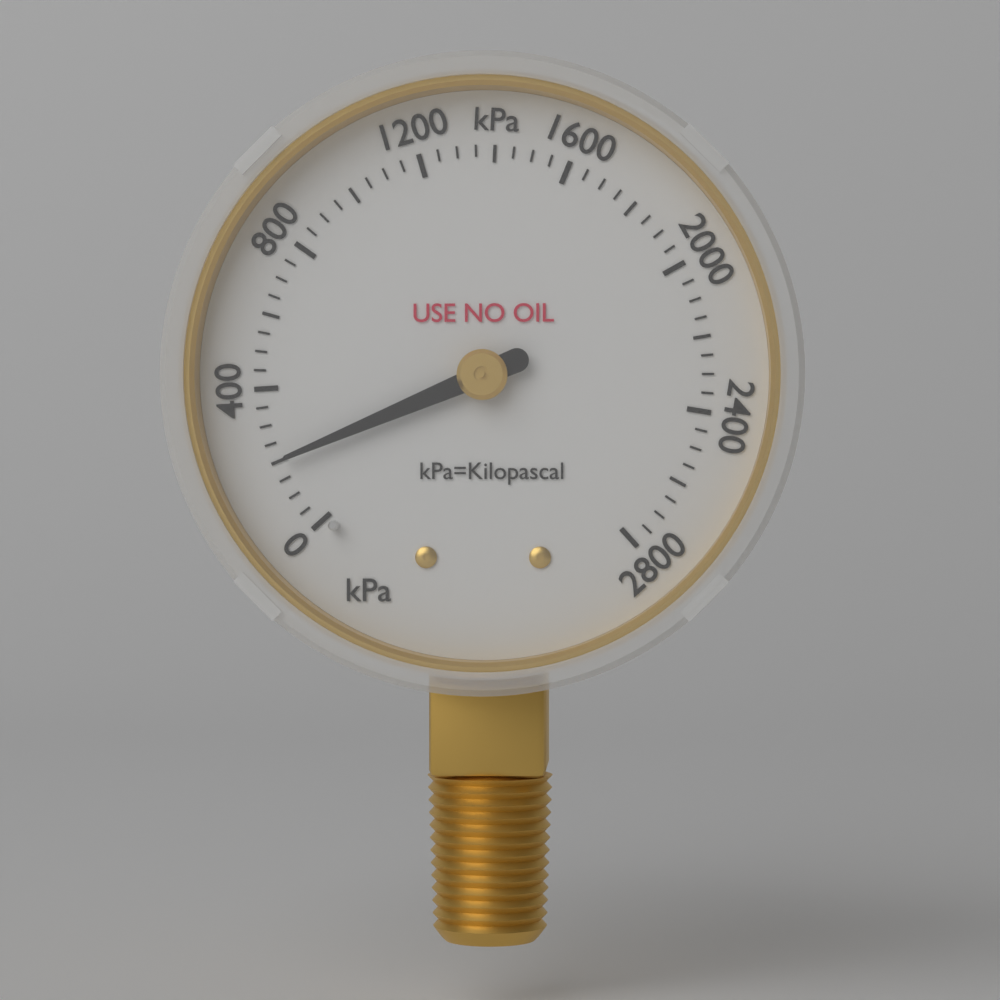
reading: 200 kPa
